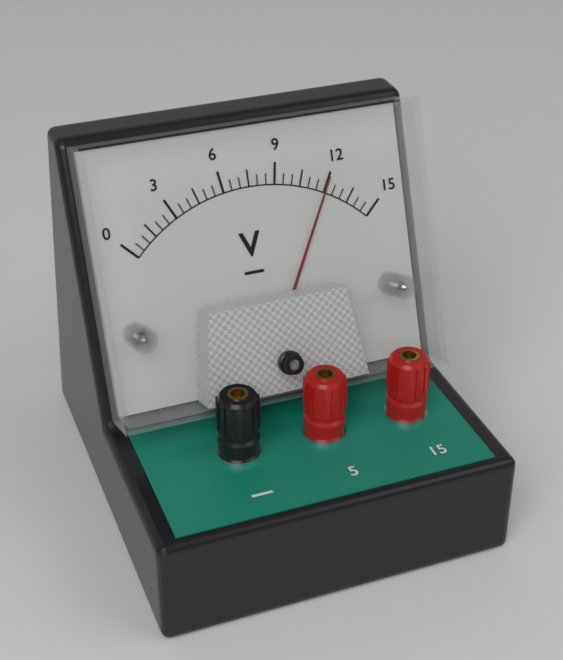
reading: 12.0 V
